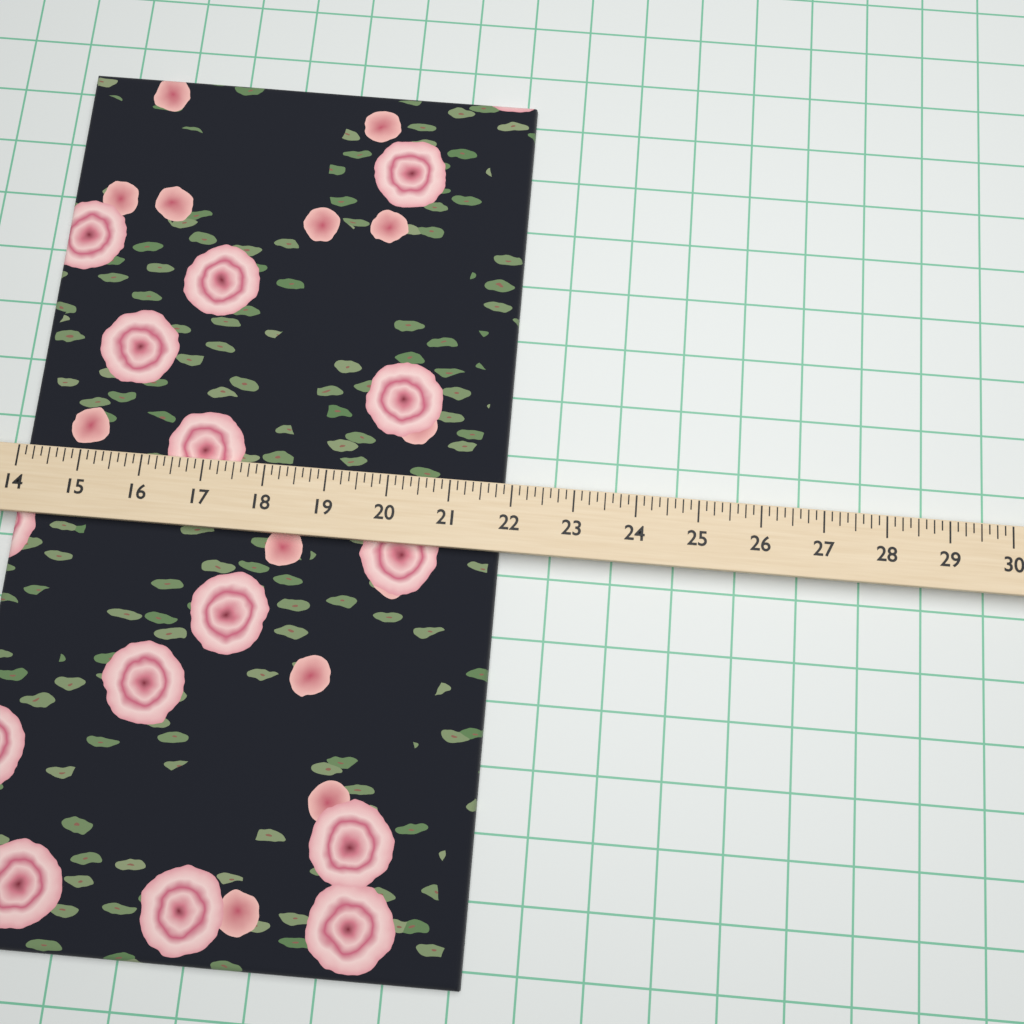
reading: 21.875 (no unit)
